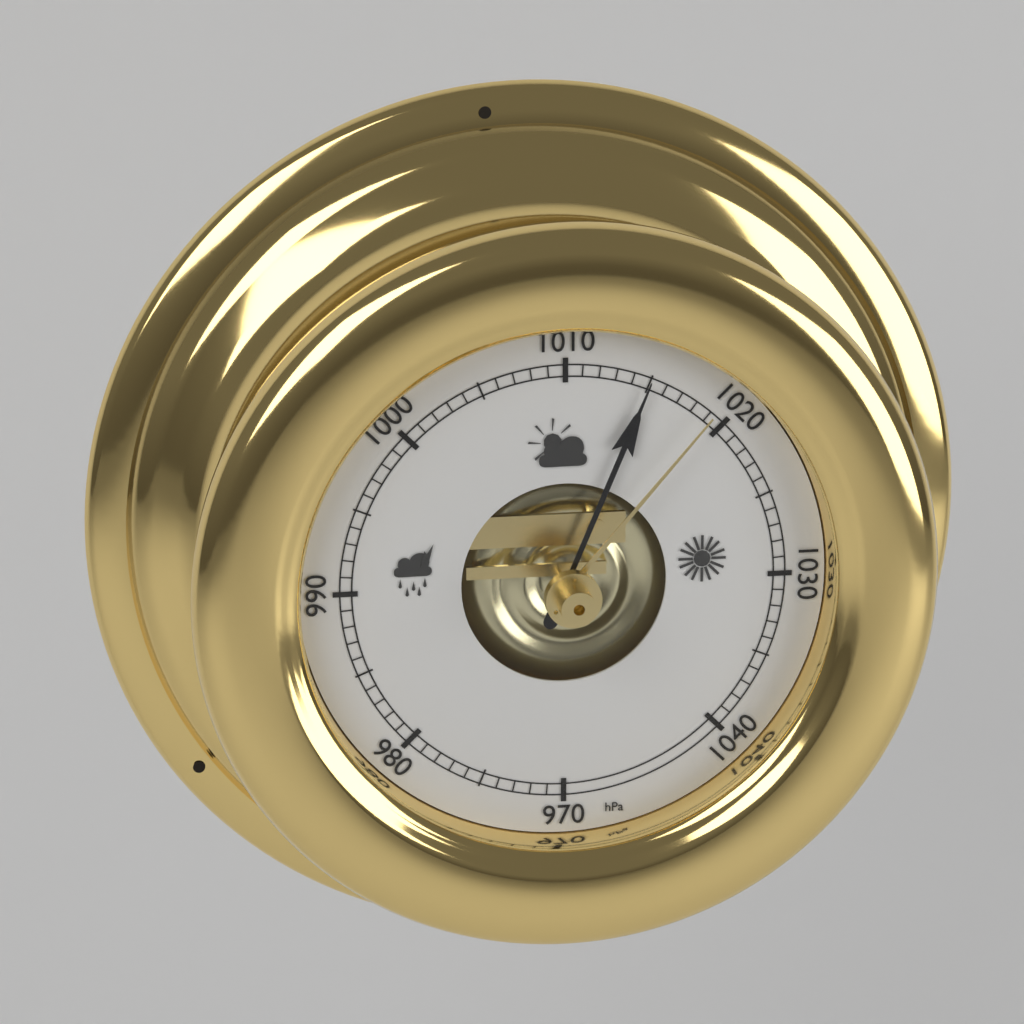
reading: 1015 hPa
